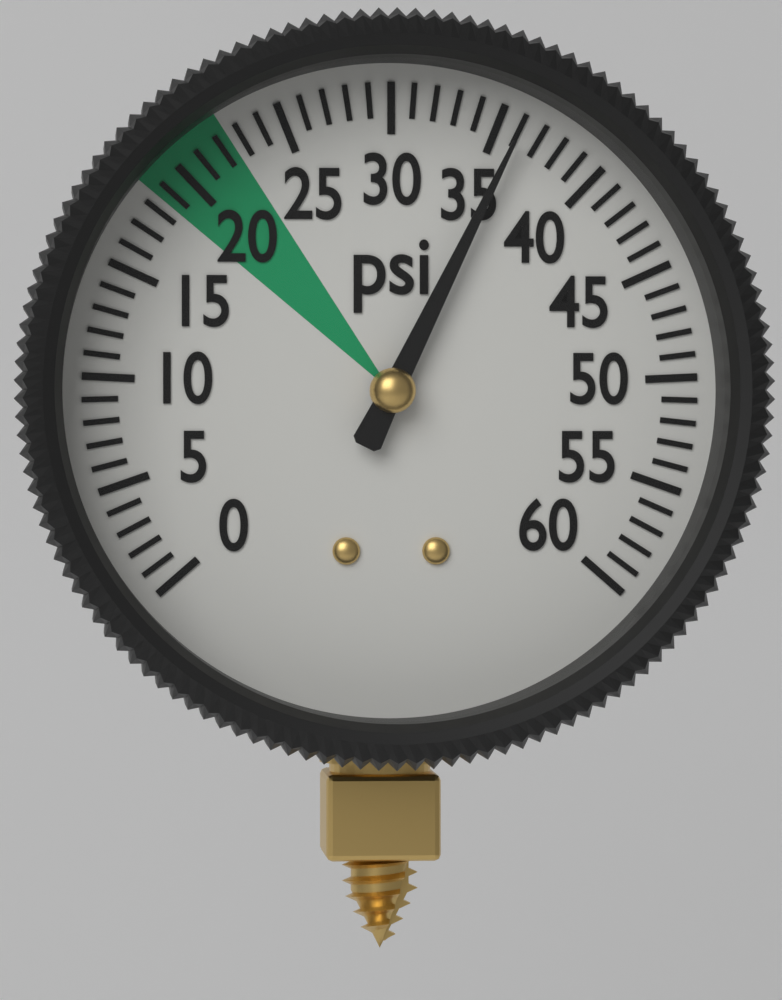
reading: 36 psi
